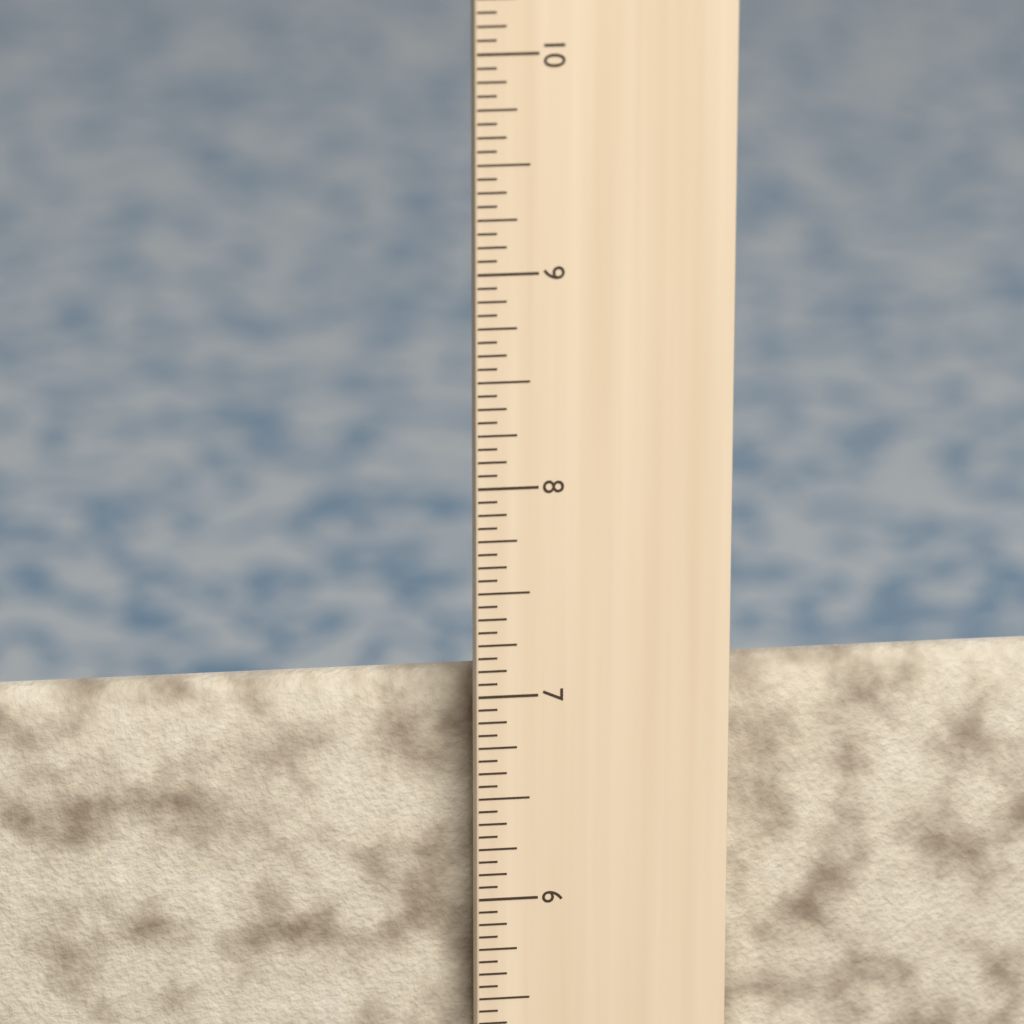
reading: 7.0000 in
